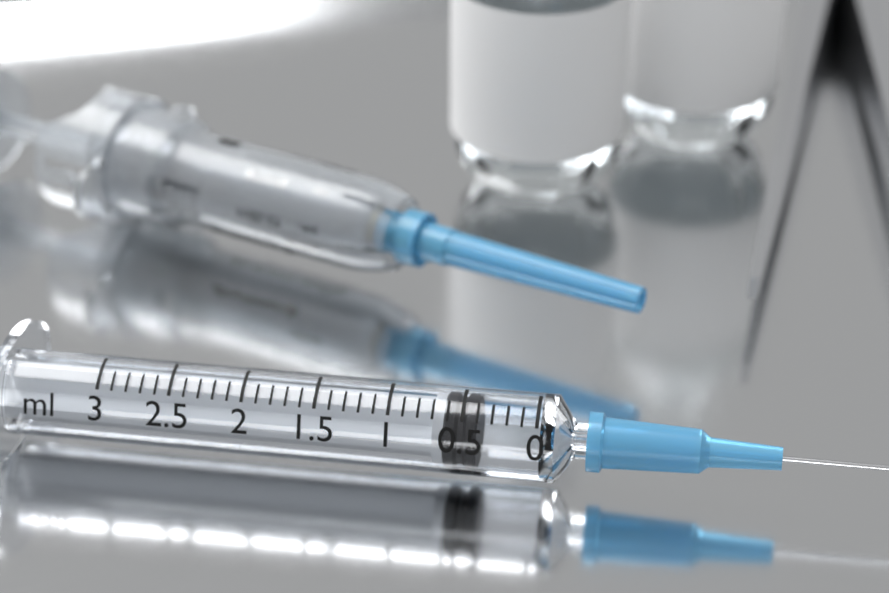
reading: 0.4 ml
